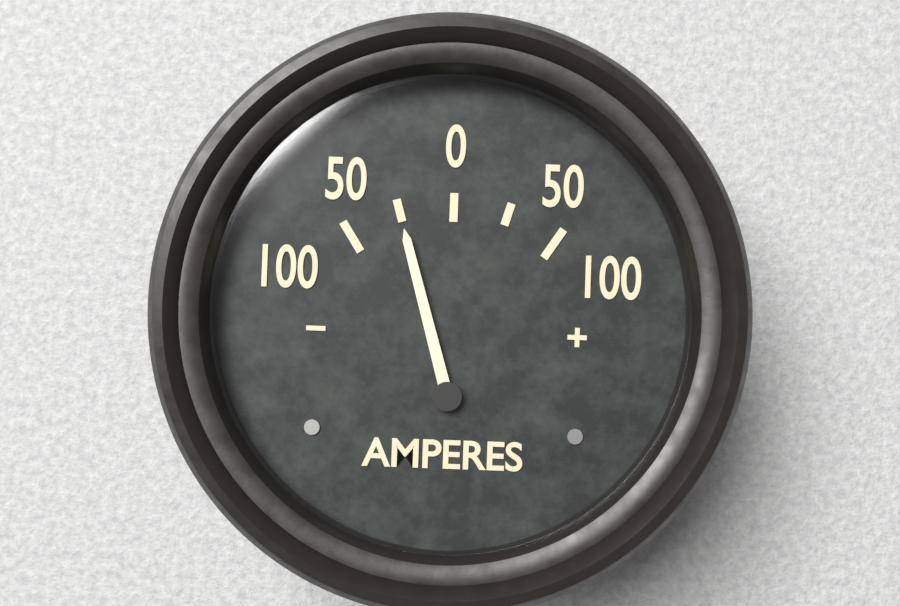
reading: -50 A
